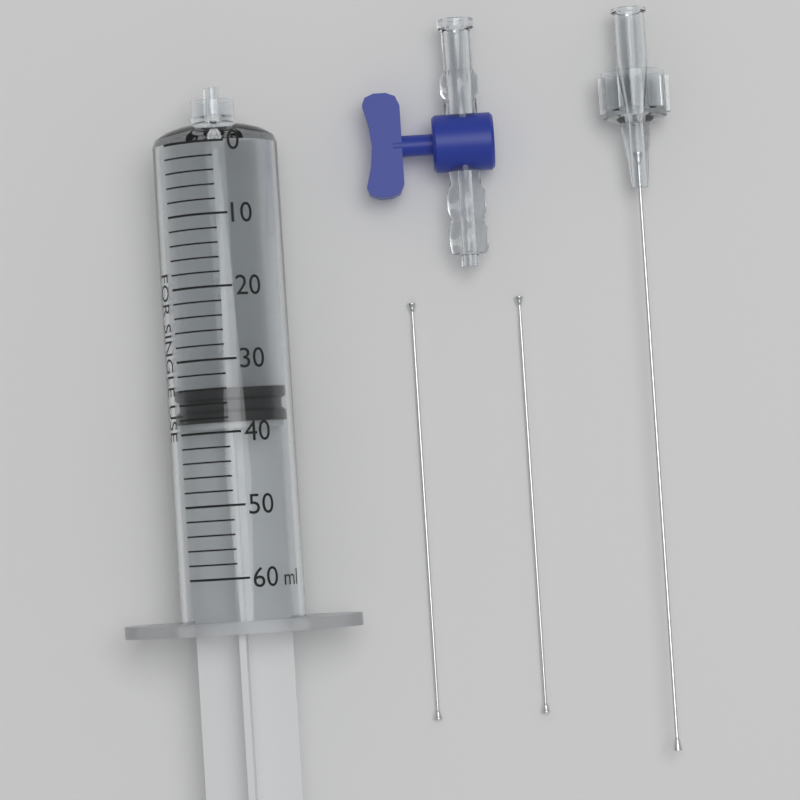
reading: 34 ml
